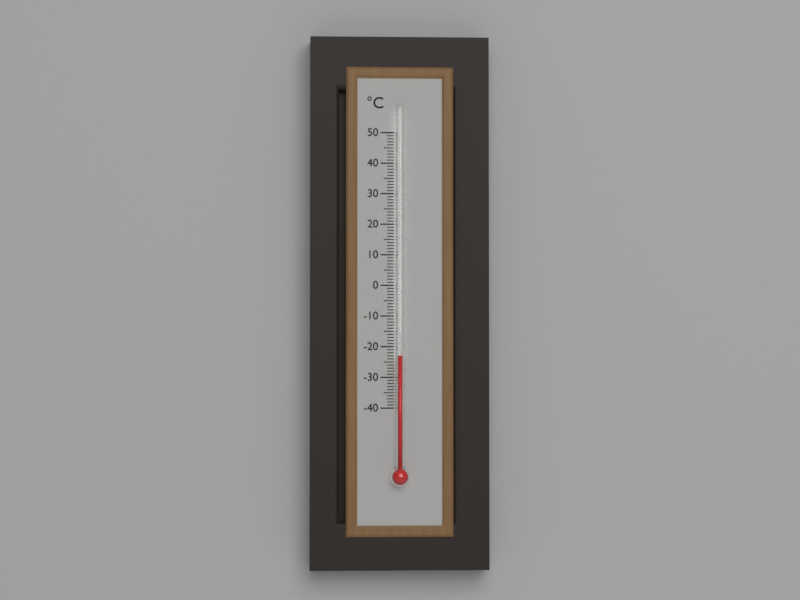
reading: -23 °C
